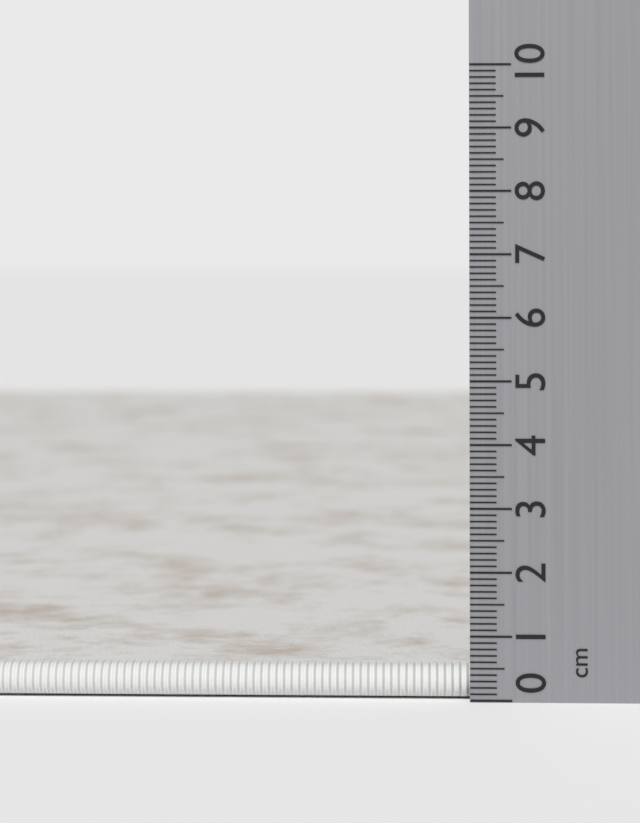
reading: 0.5 cm
